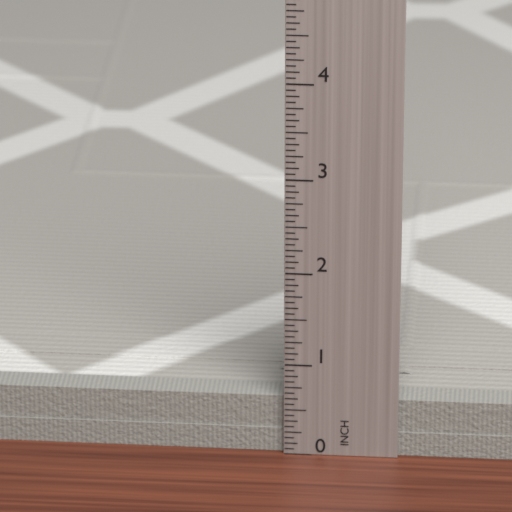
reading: 0.6250 in
